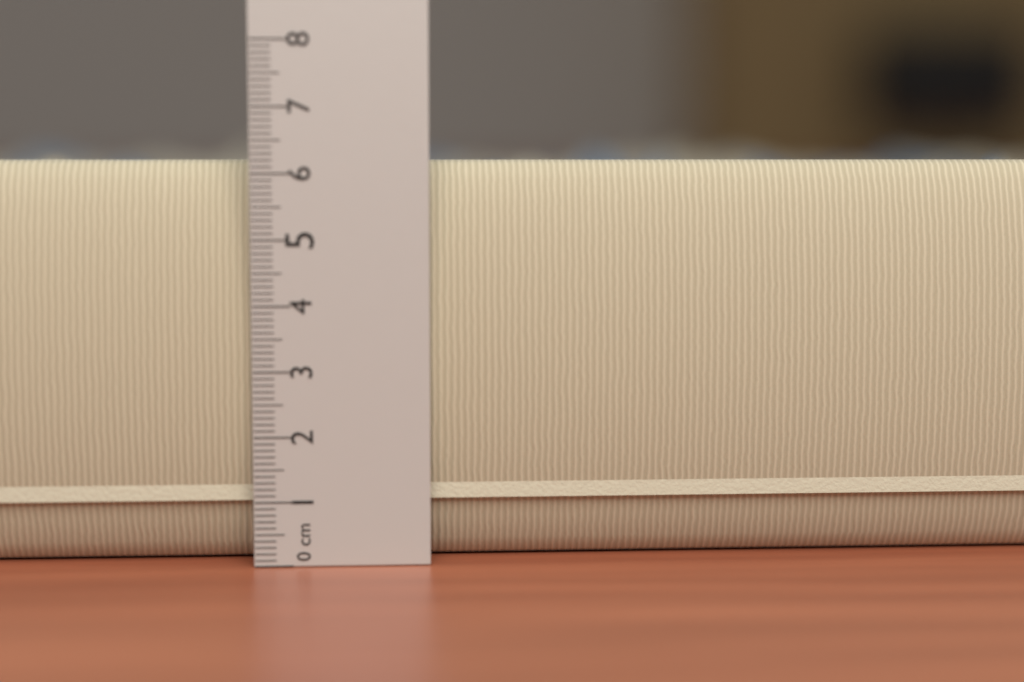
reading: 6.2 cm
